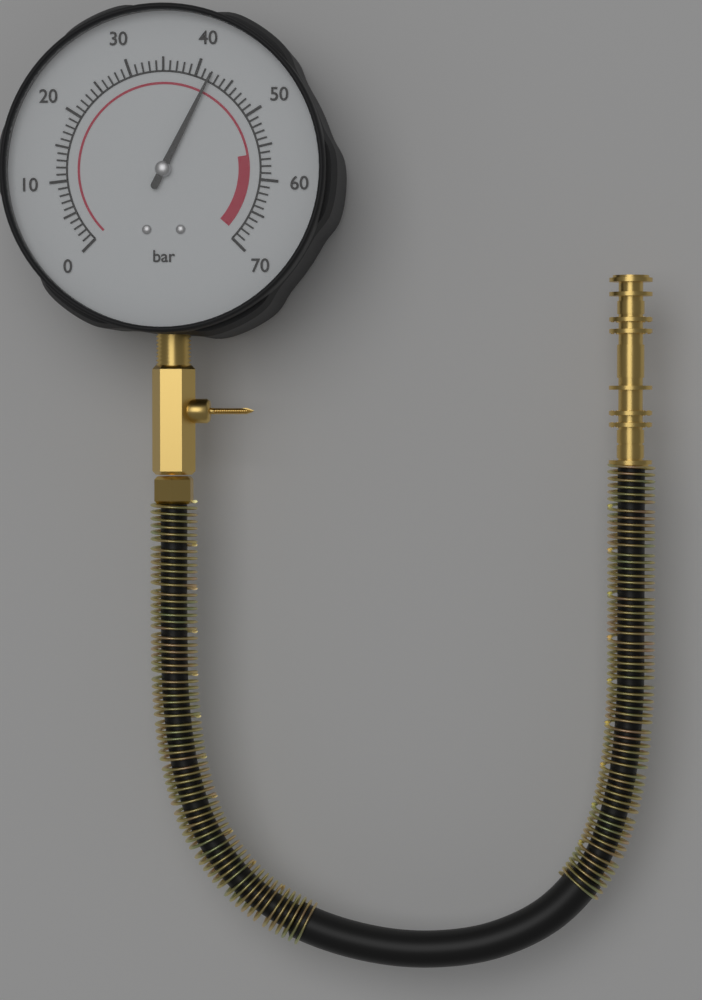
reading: 42 bar
